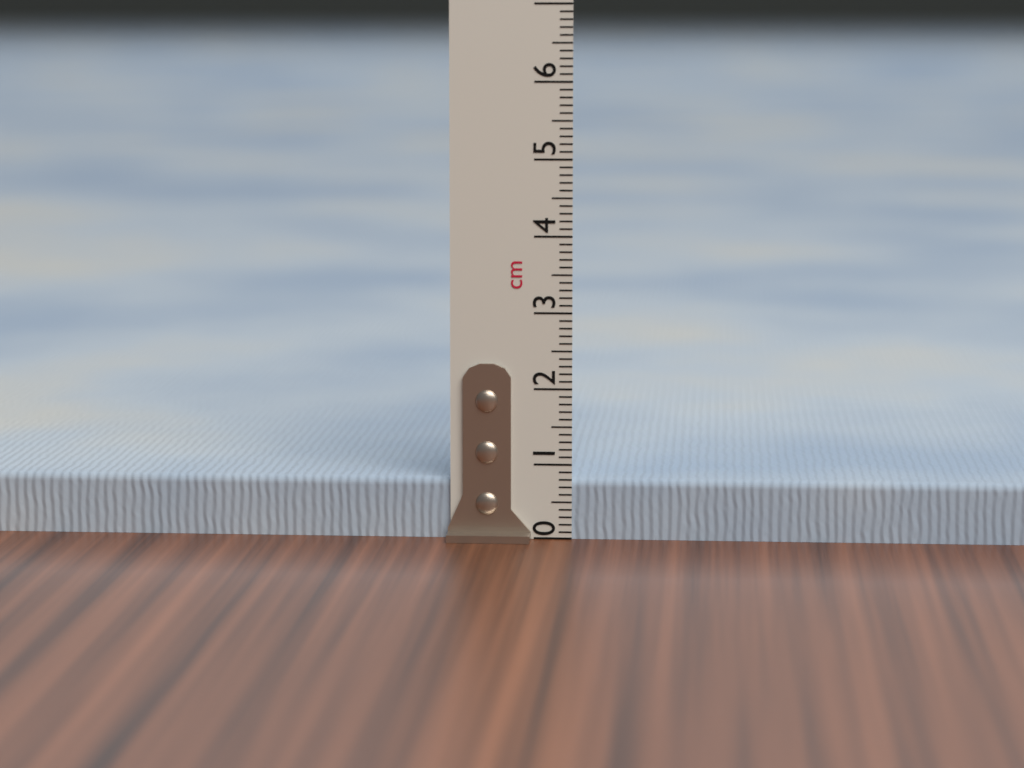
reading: 0.8 cm
